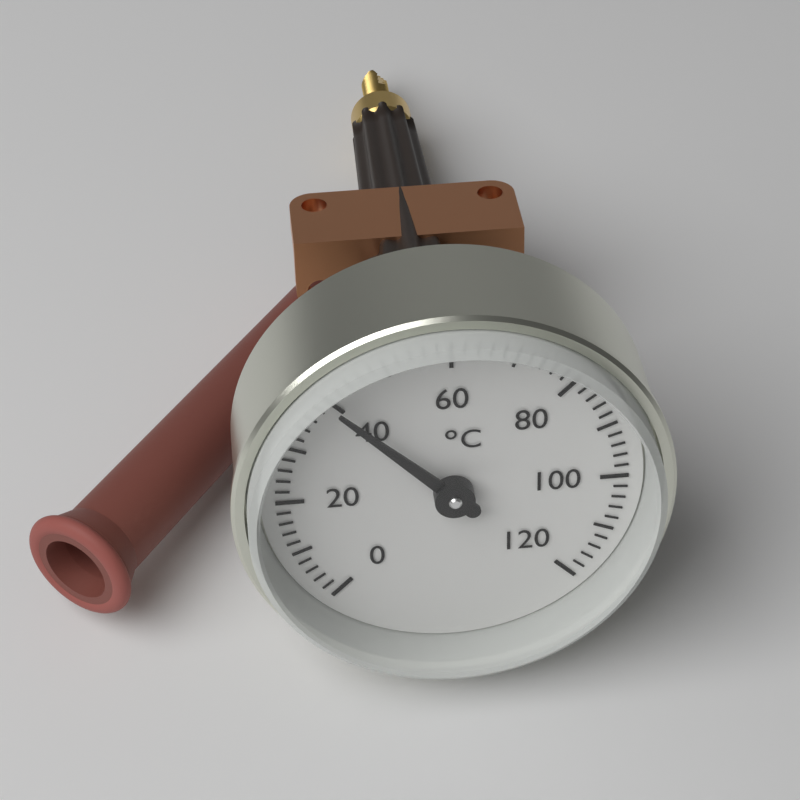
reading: 40 °C
